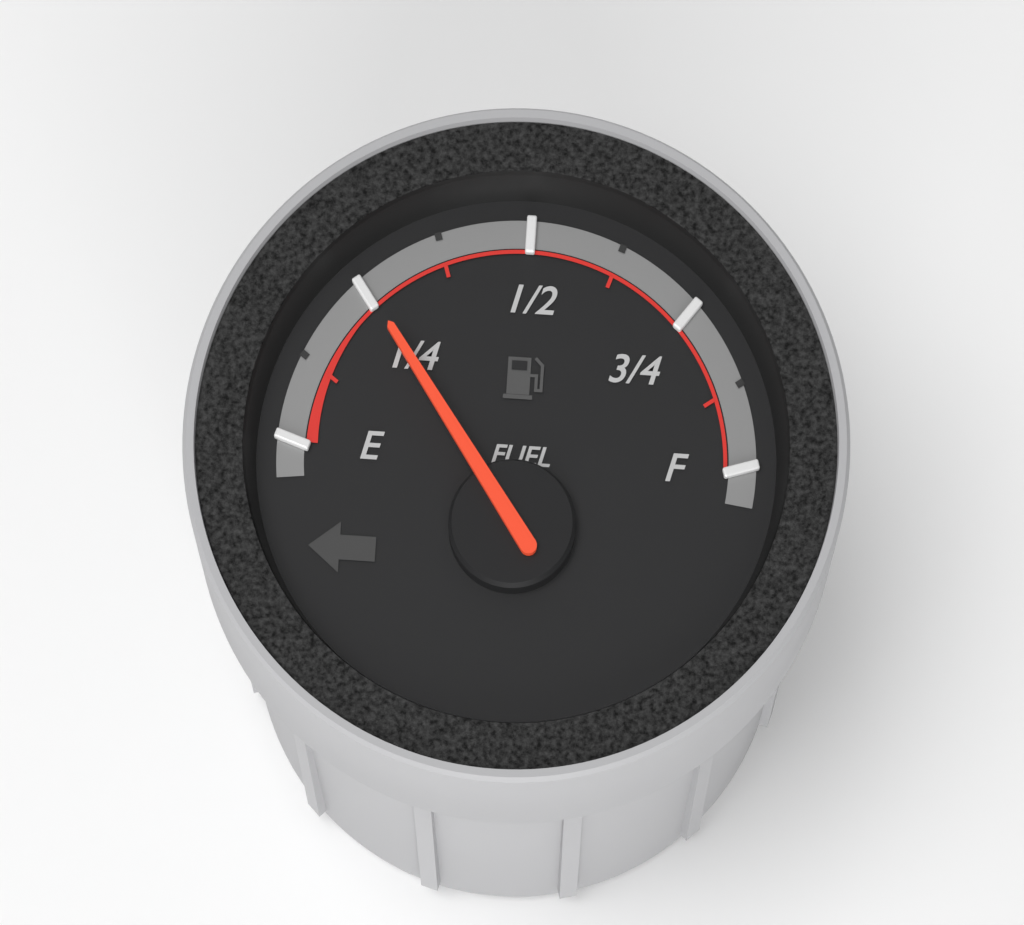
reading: 0.250 (no unit)
